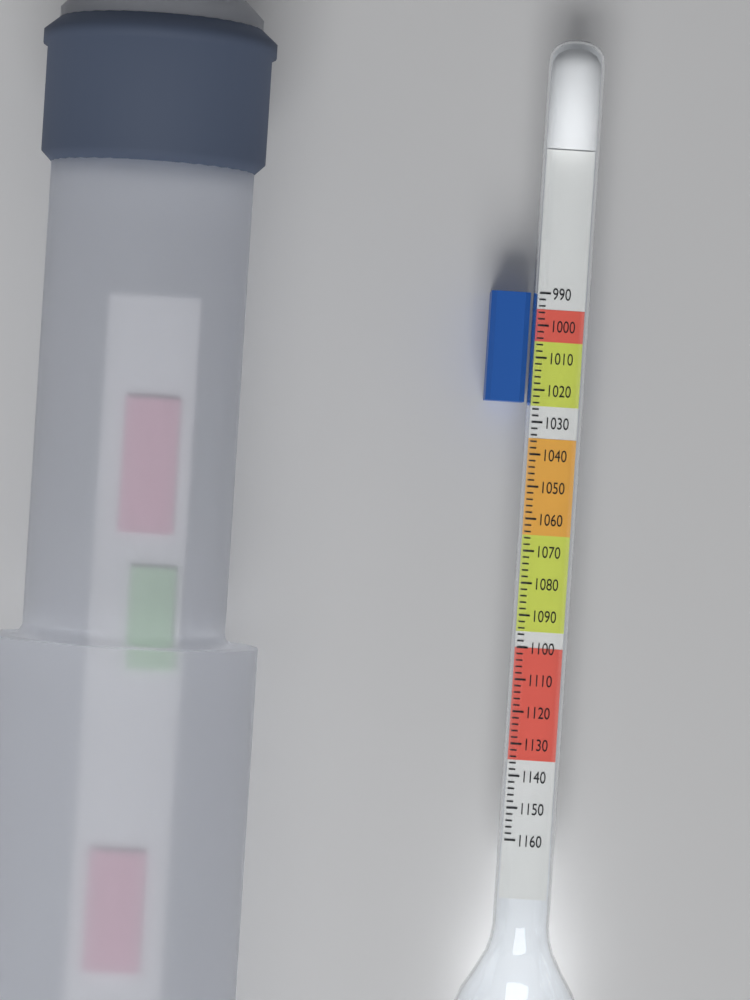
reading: 1024 (no unit)
